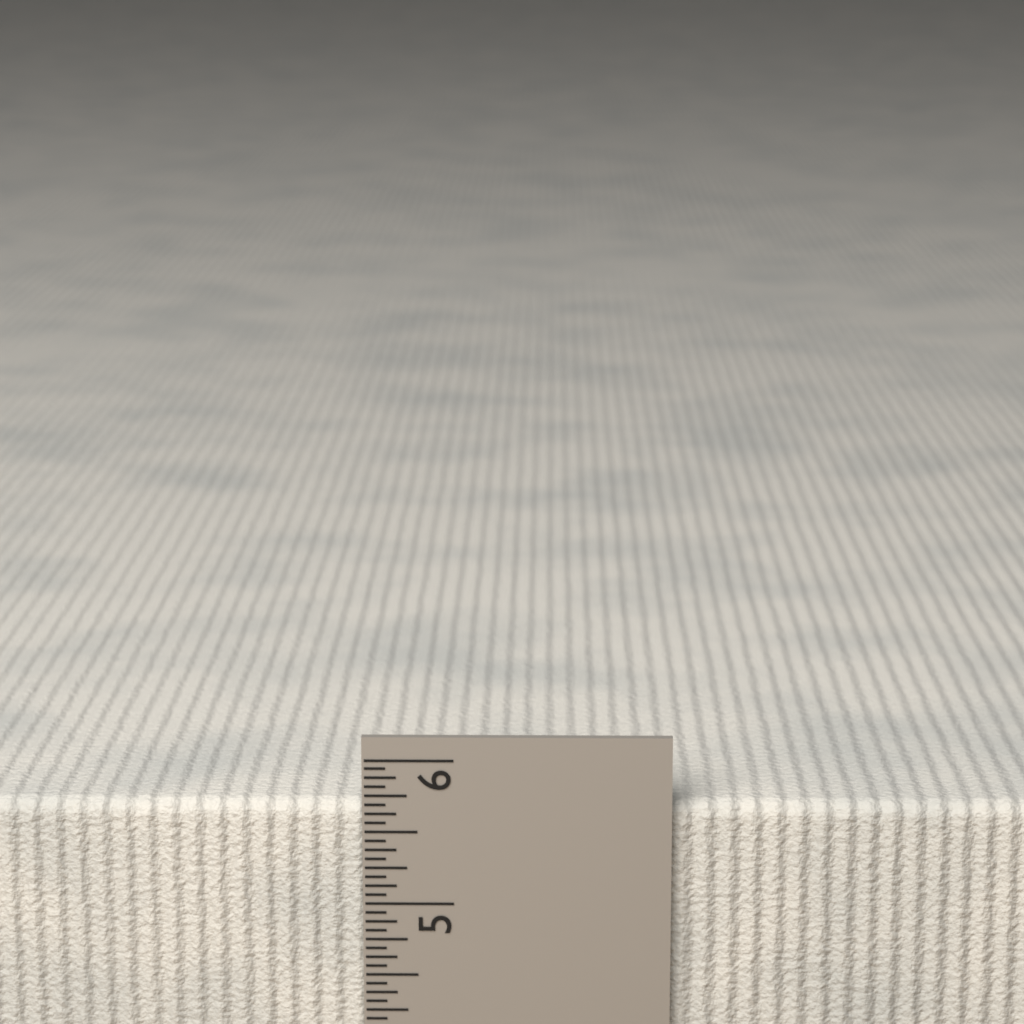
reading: 5.6875 in
